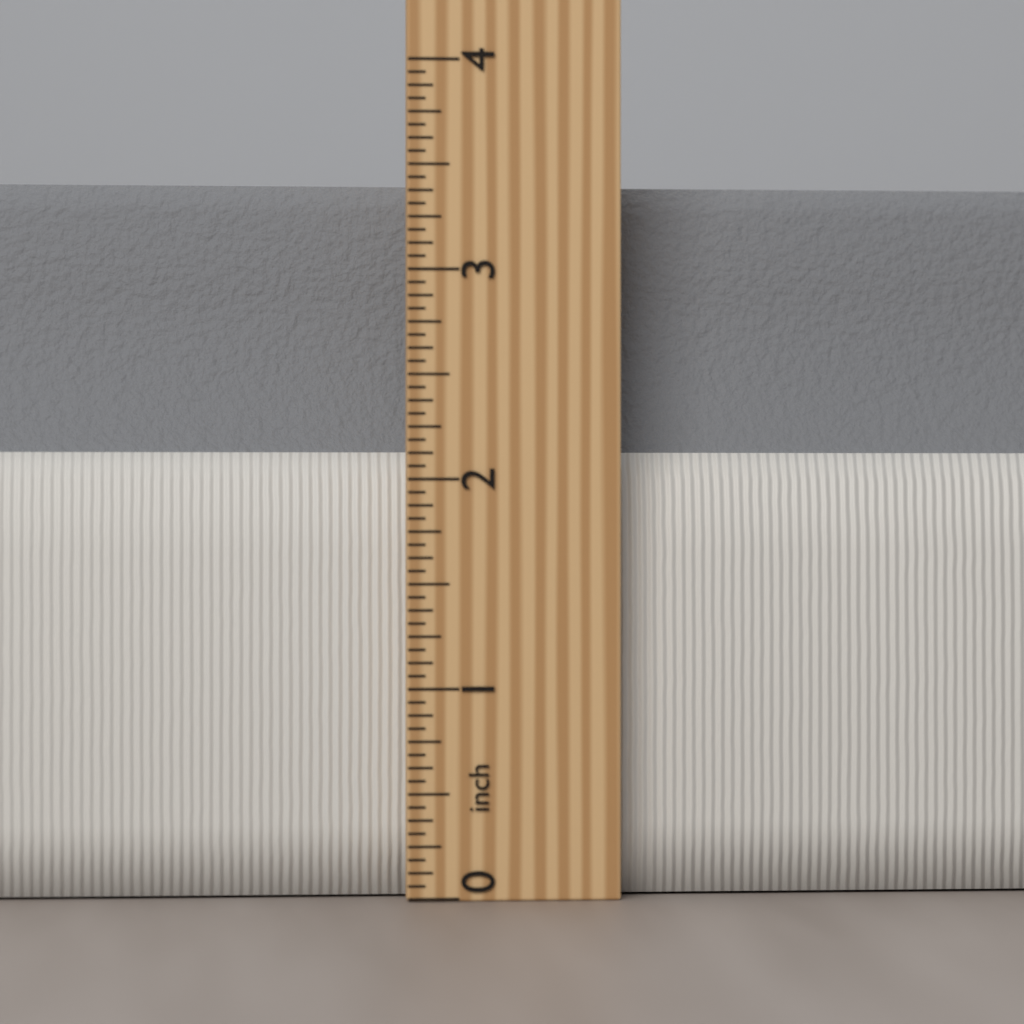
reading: 3.4375 inch
